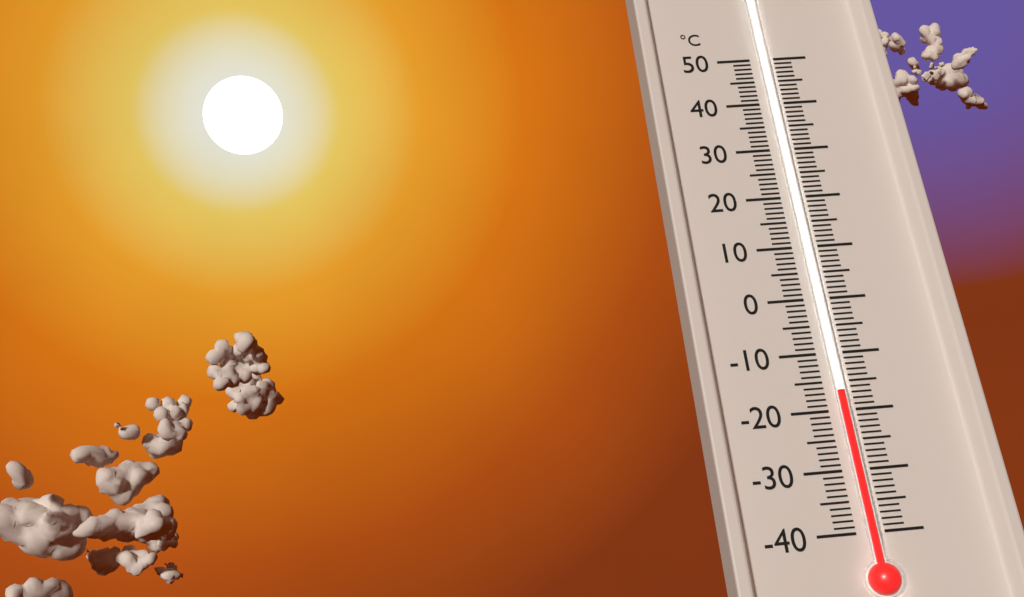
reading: -17 °C
